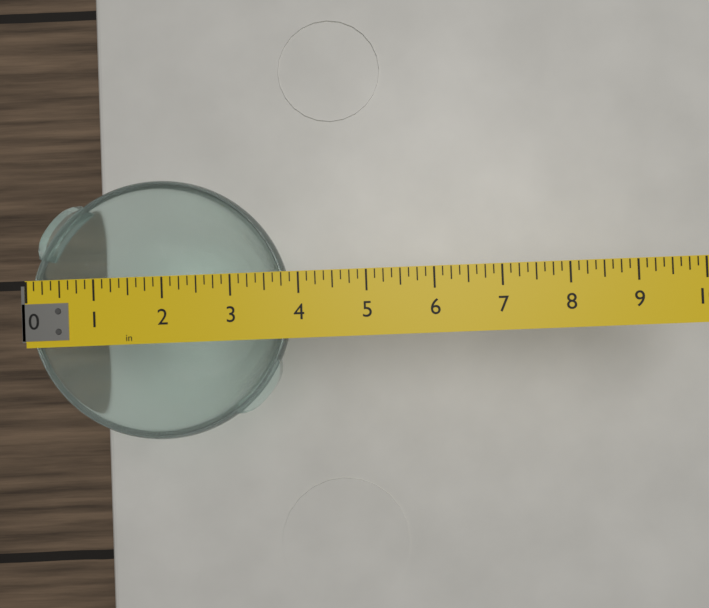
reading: 3.875 in
